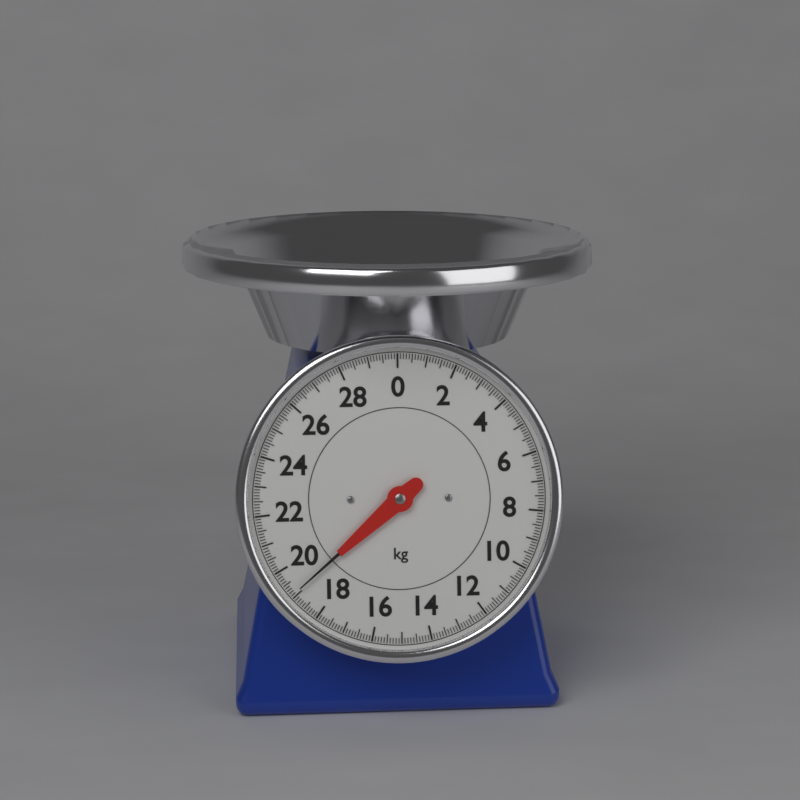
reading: 19.1 kg
